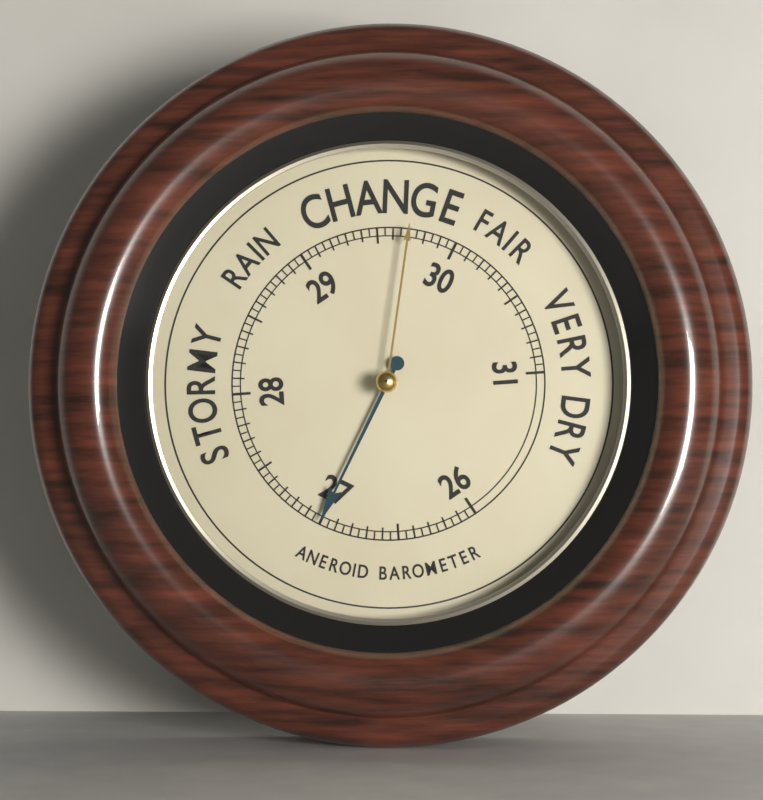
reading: 27.00 (no unit)
